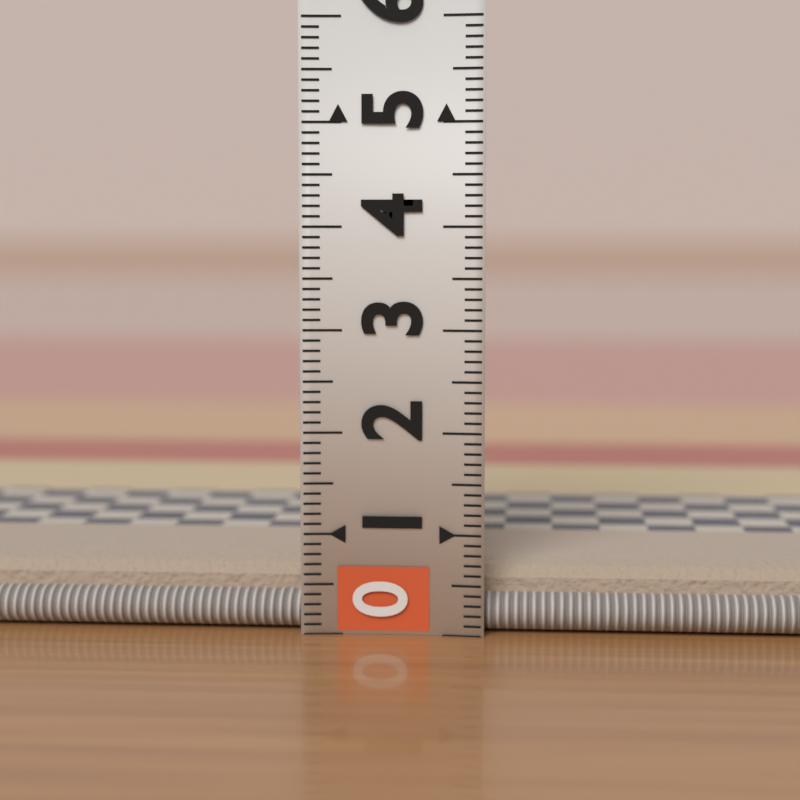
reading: 0.7 (no unit)
